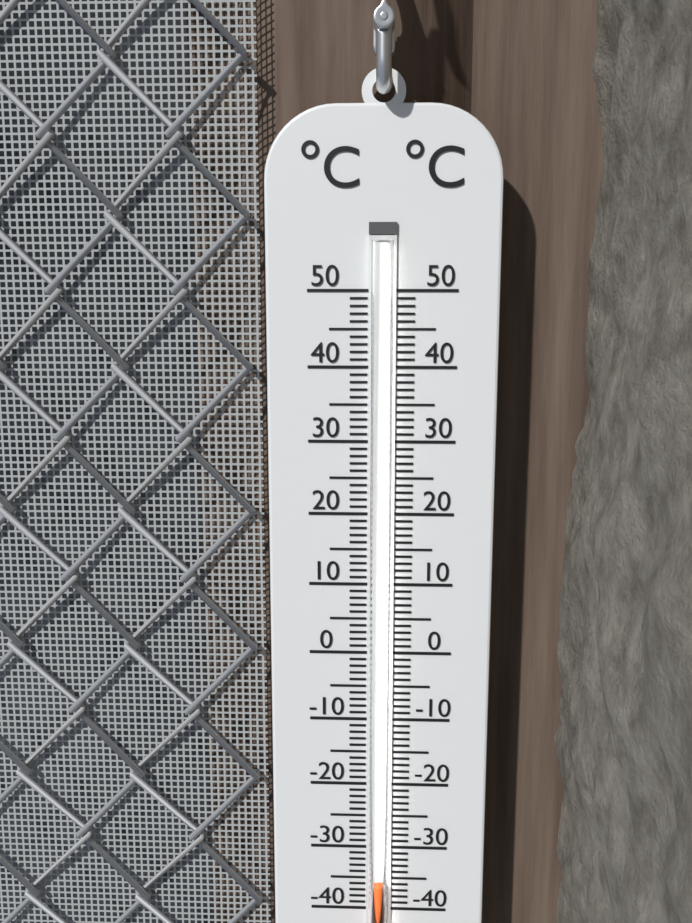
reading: -35 °C
